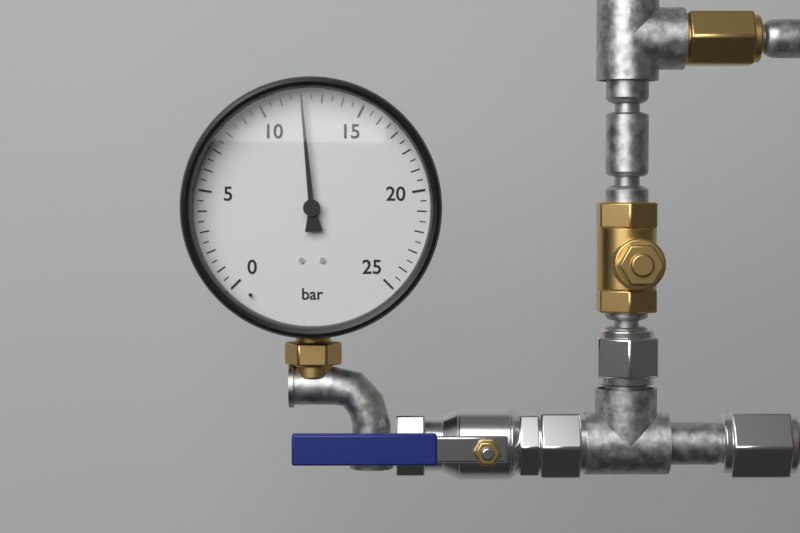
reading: 12.0 bar
